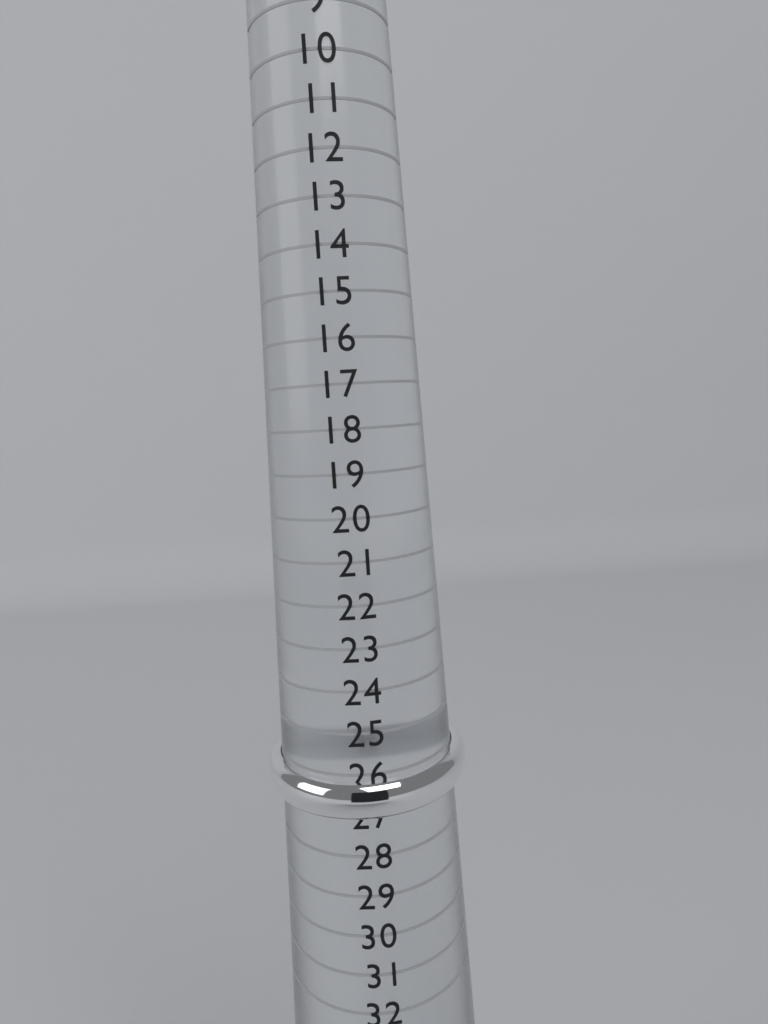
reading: 27 (no unit)
